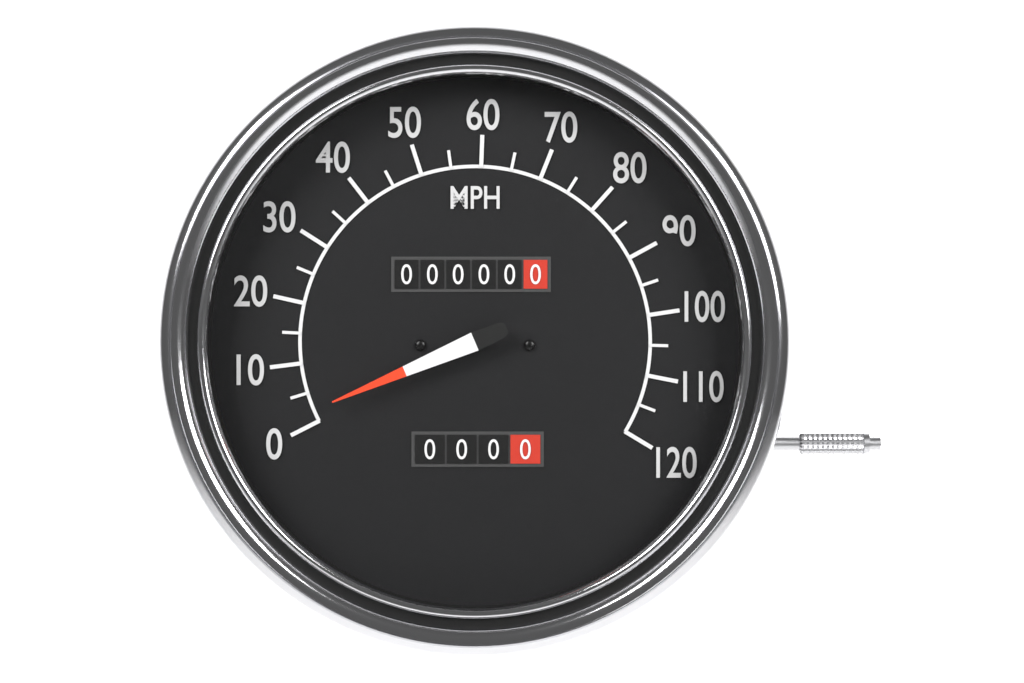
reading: 2 mph
